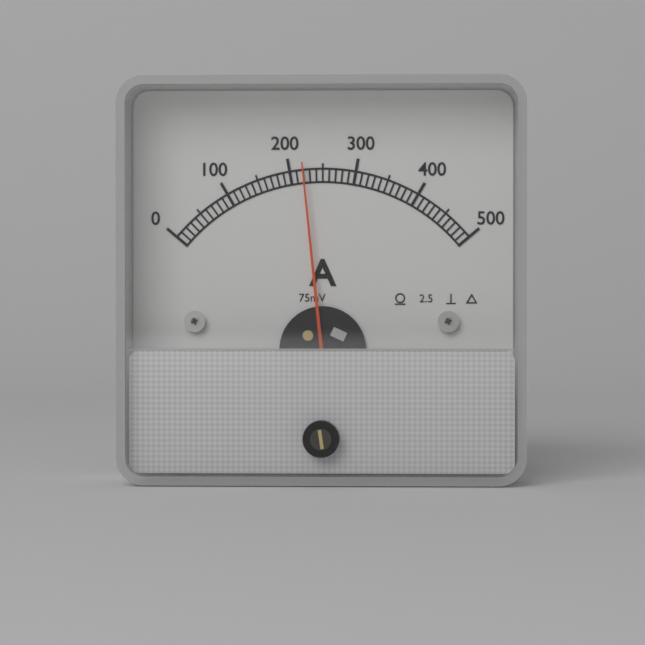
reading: 220 A
